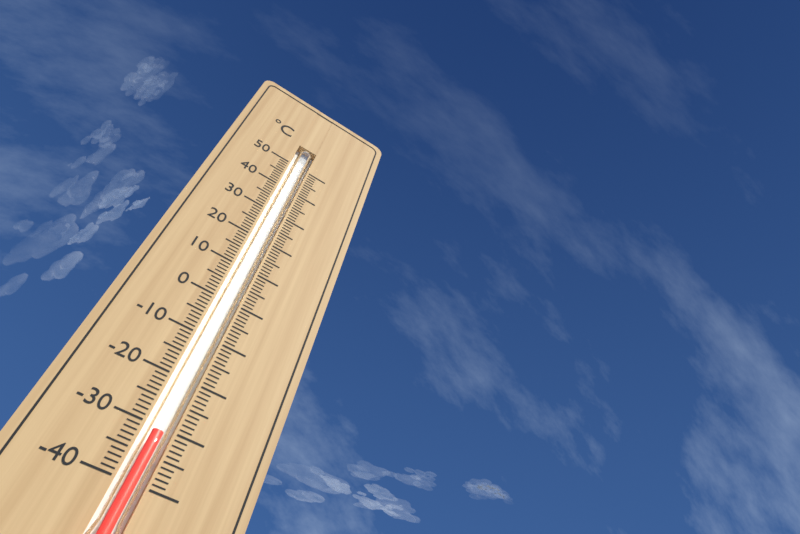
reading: -31 °C
